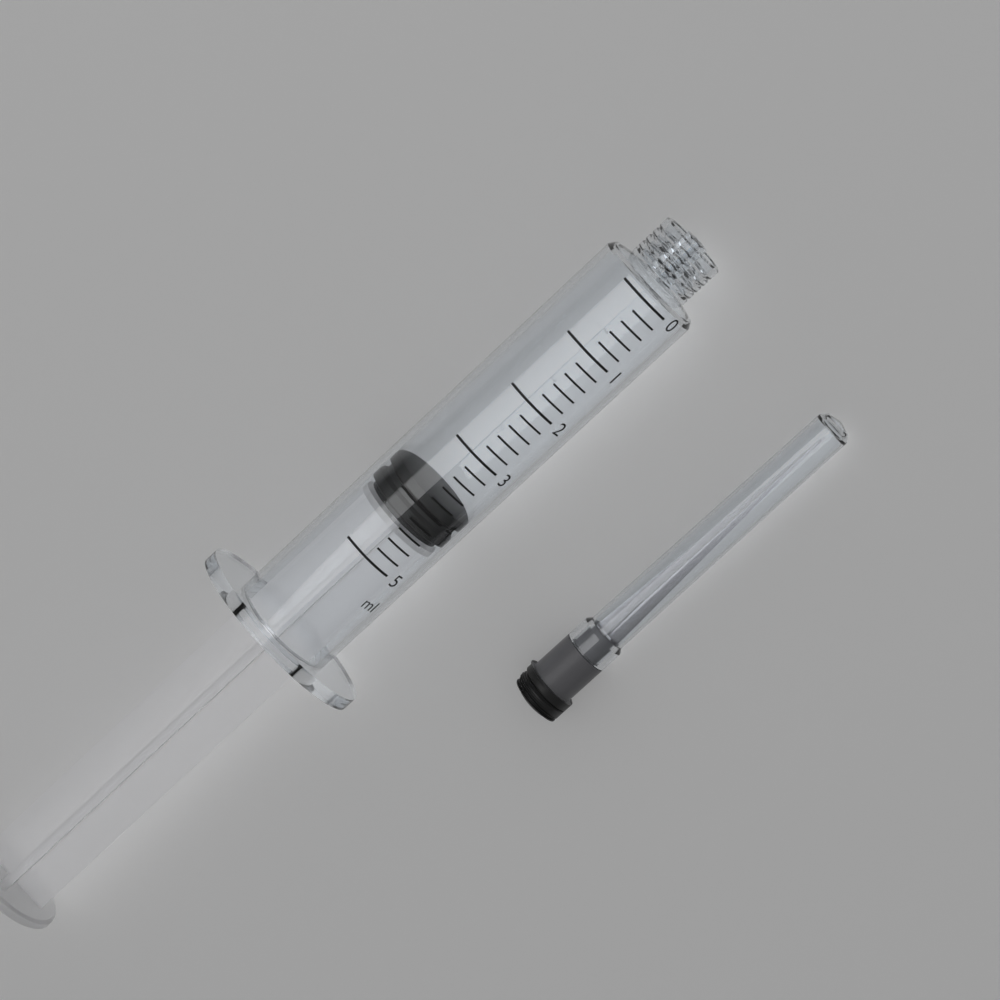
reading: 3.8 ml
